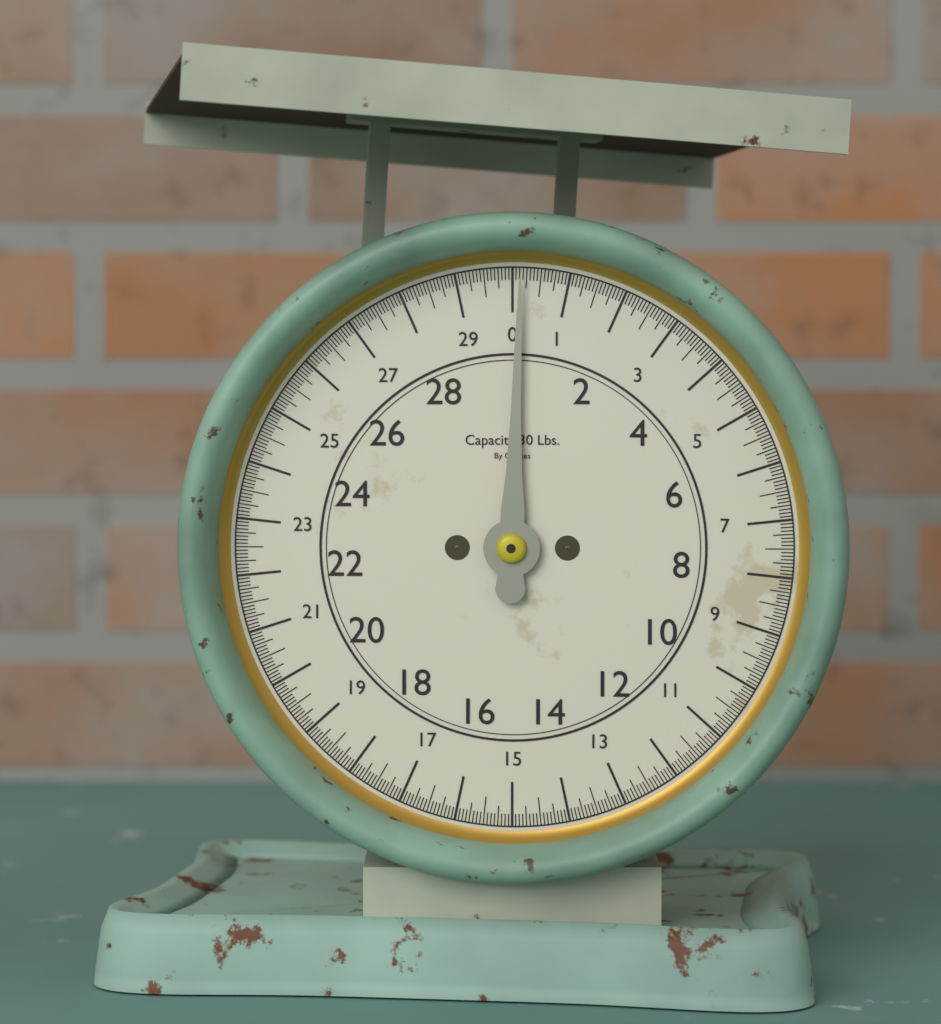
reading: 0.1500 lb
